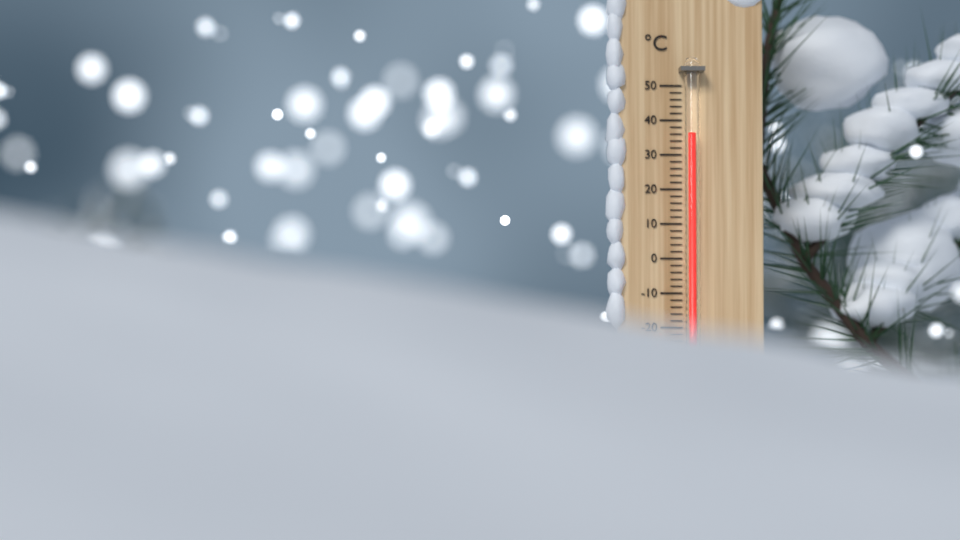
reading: 36 °C
